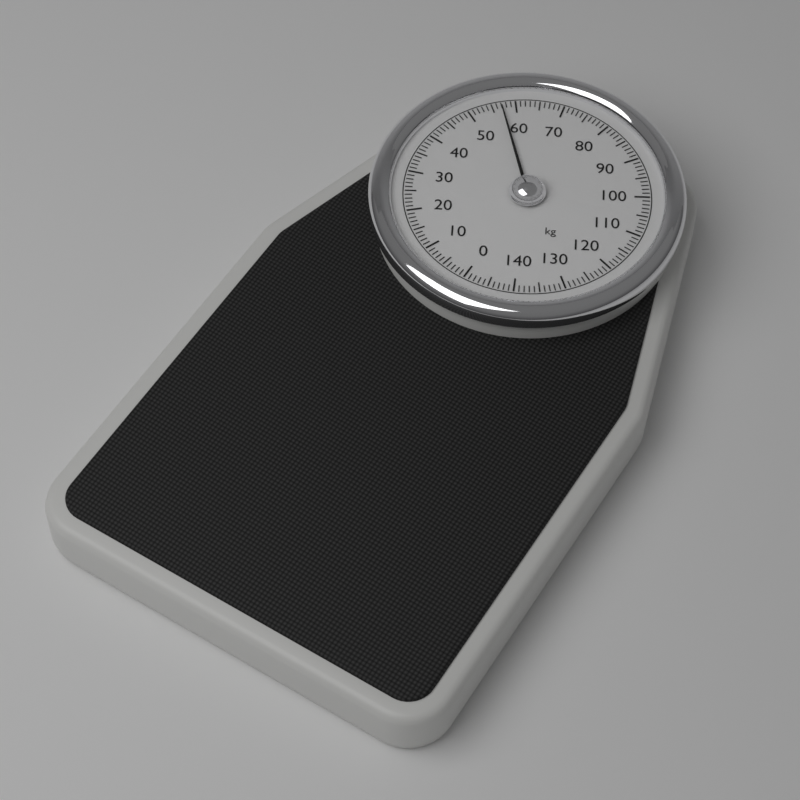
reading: 57 kg
